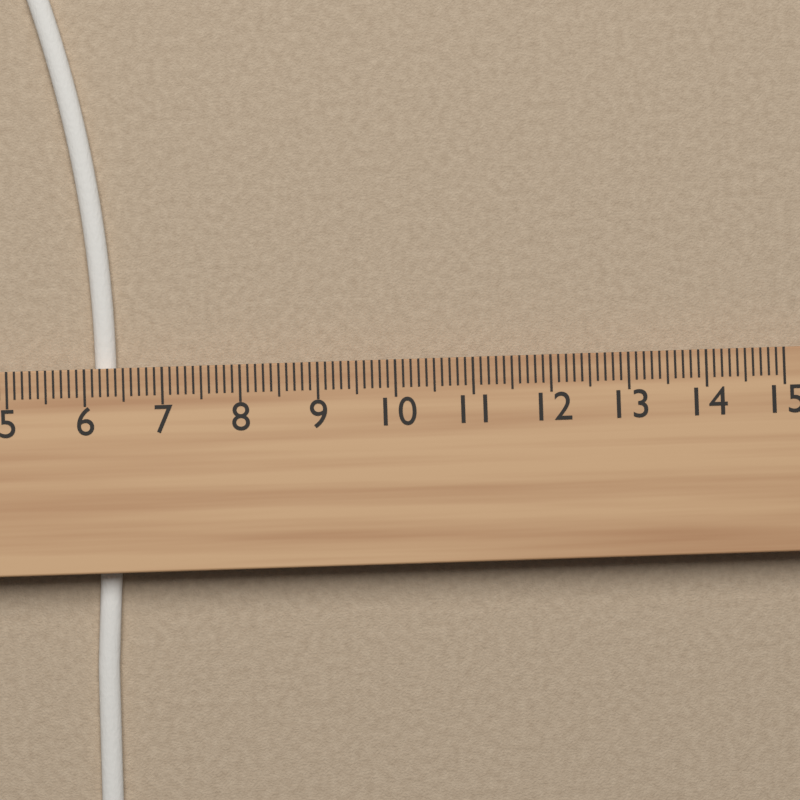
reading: 6.4 cm
